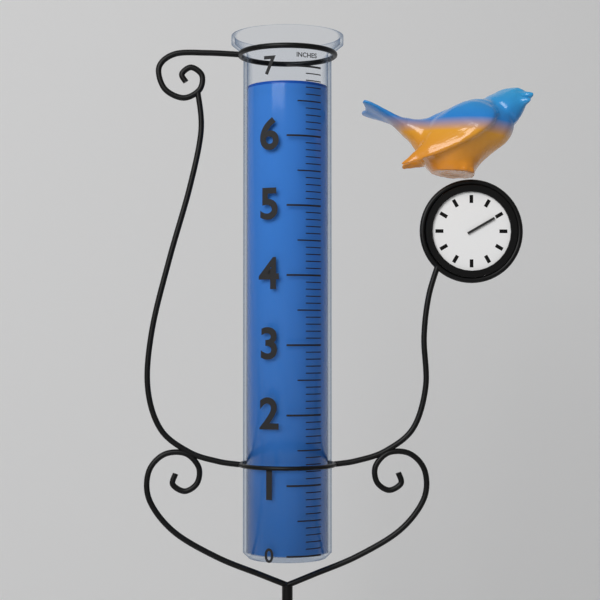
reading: 6.8 in
